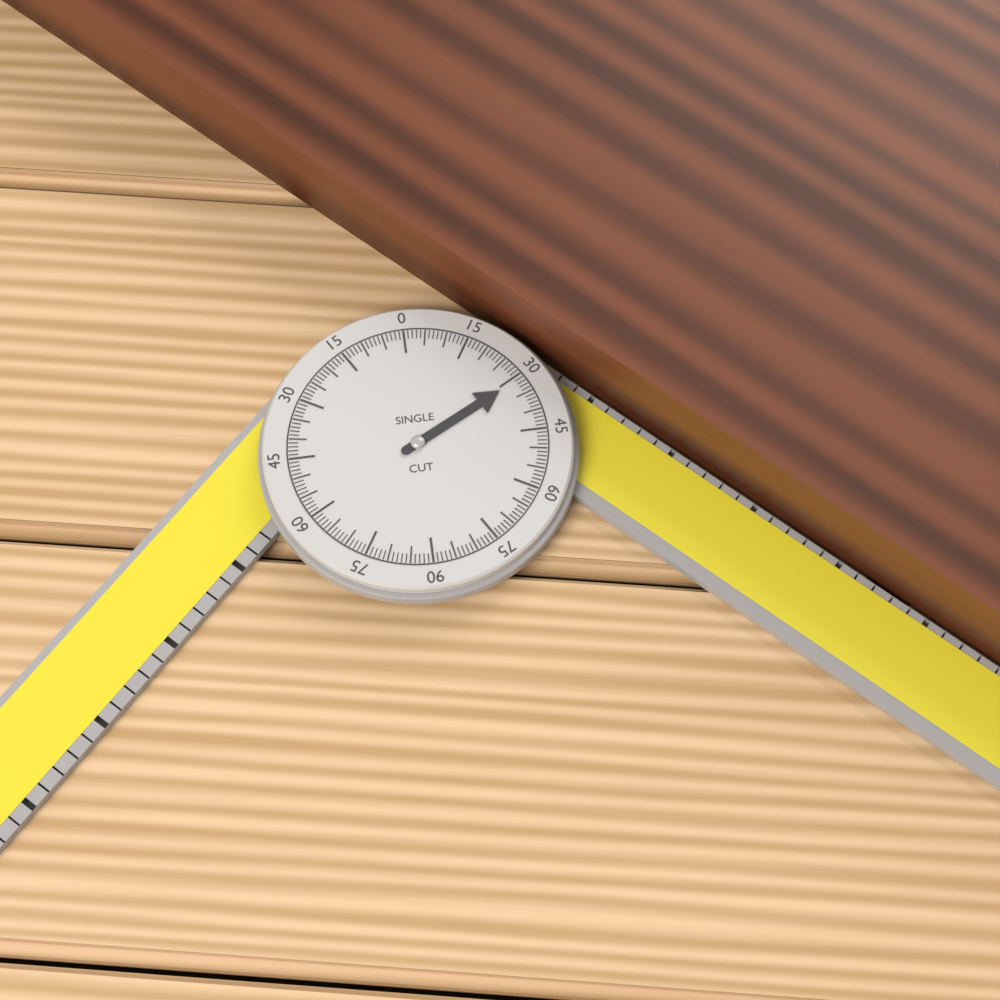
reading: 31 °
